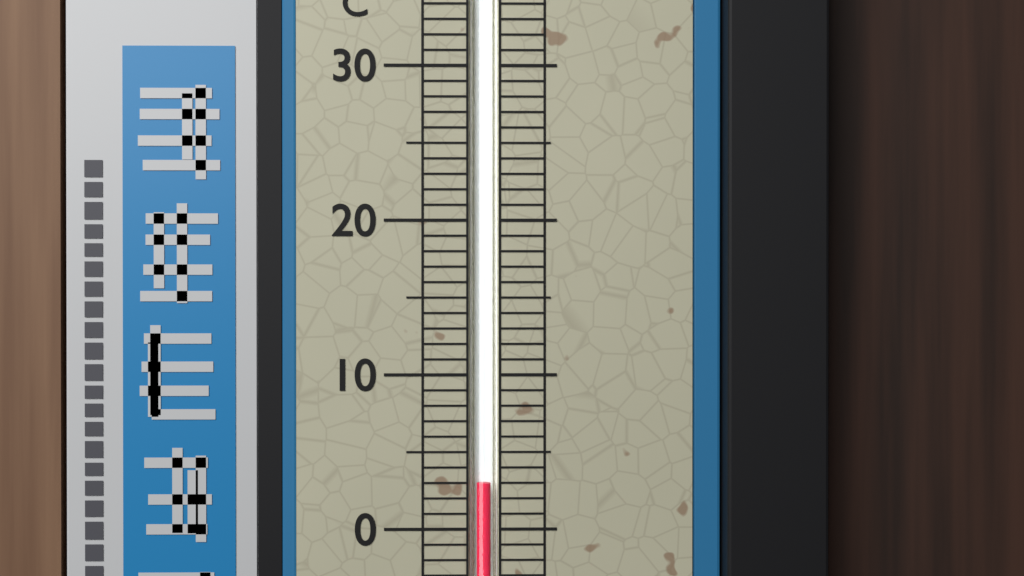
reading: 3 °C
